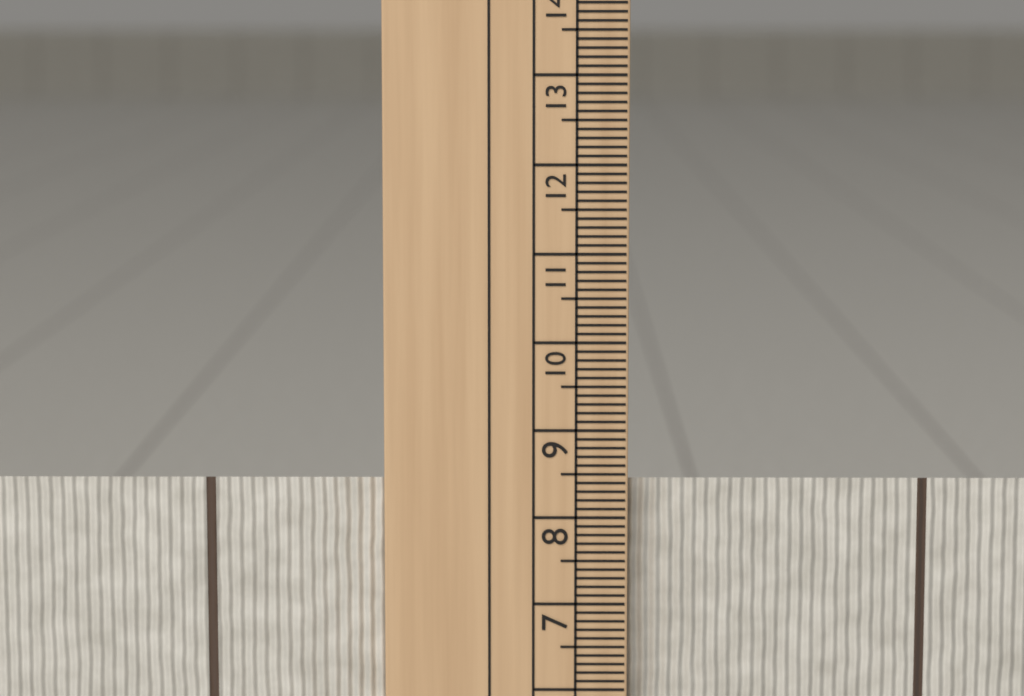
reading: 8.4 cm
